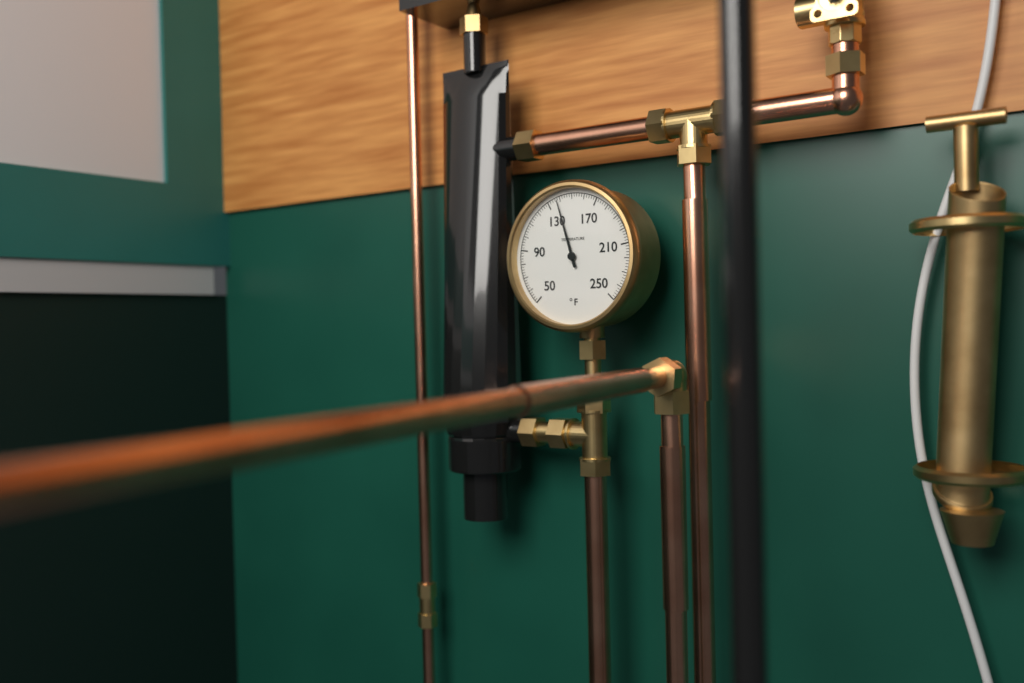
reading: 138 °F
